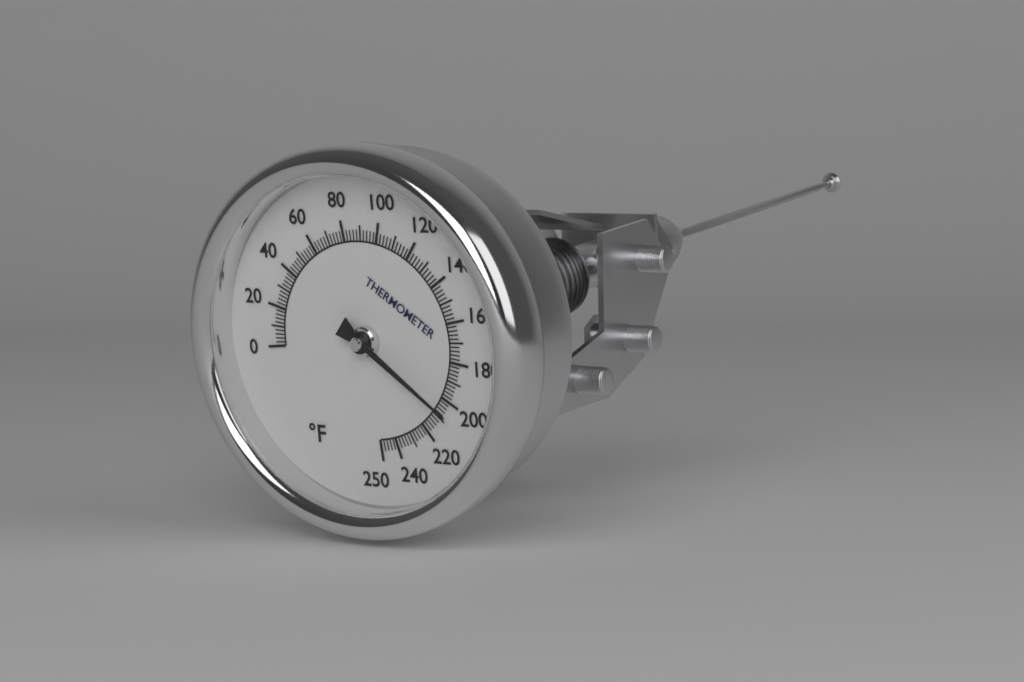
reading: 206 °F
